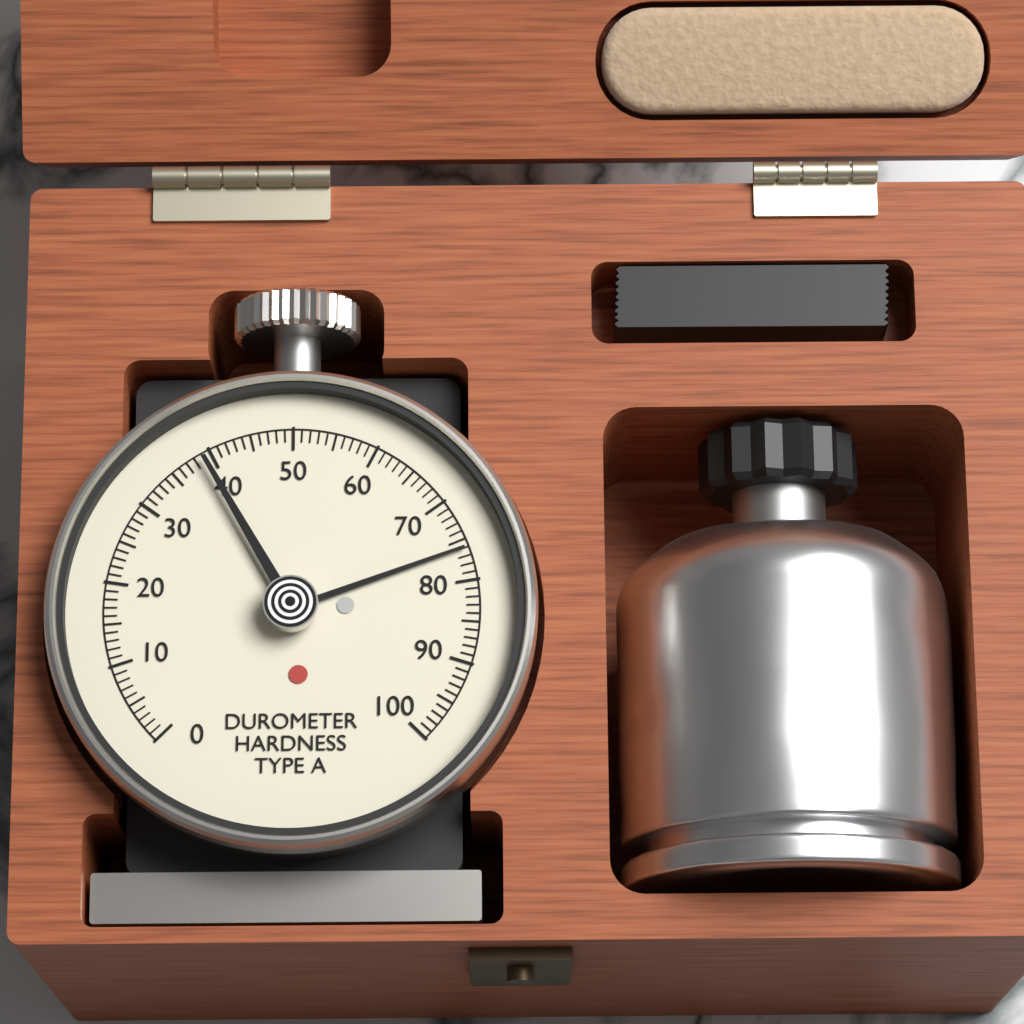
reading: 76 Shore A
